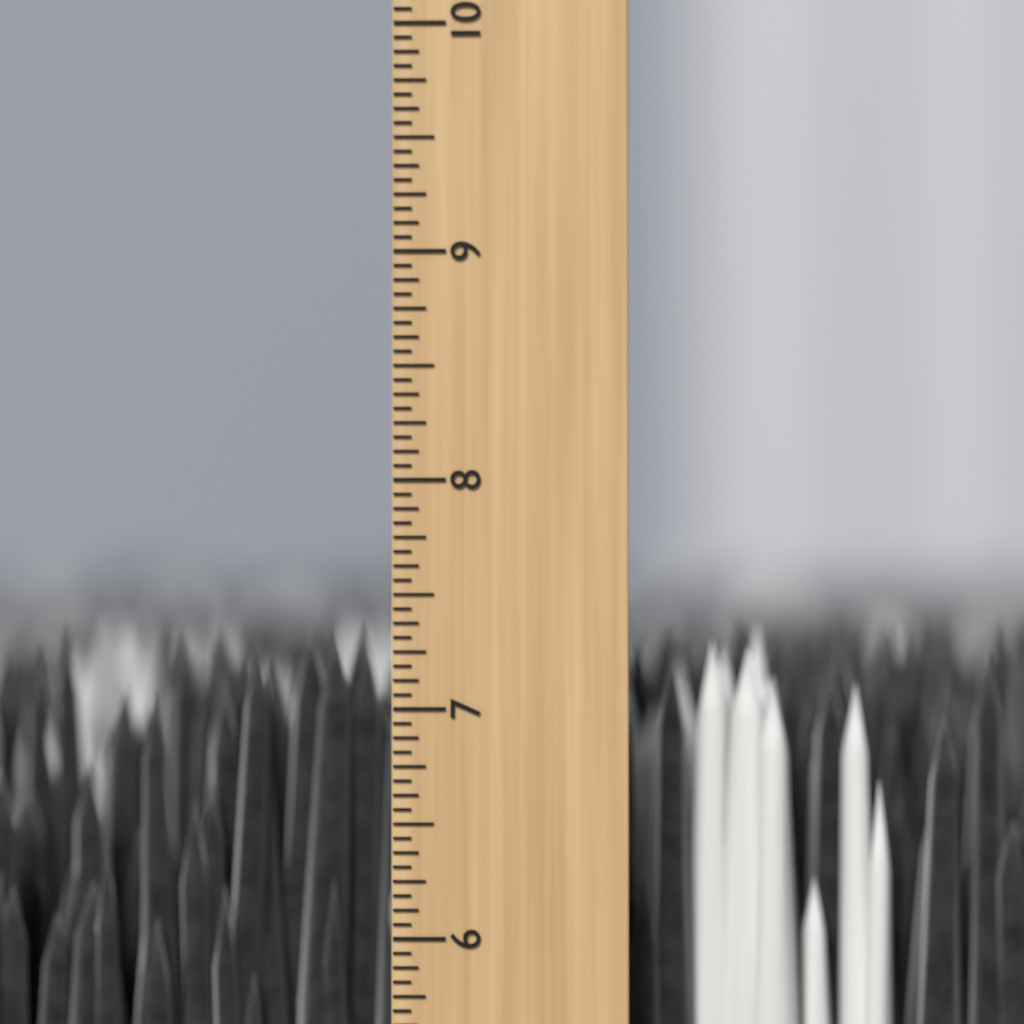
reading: 7.3750 inch
